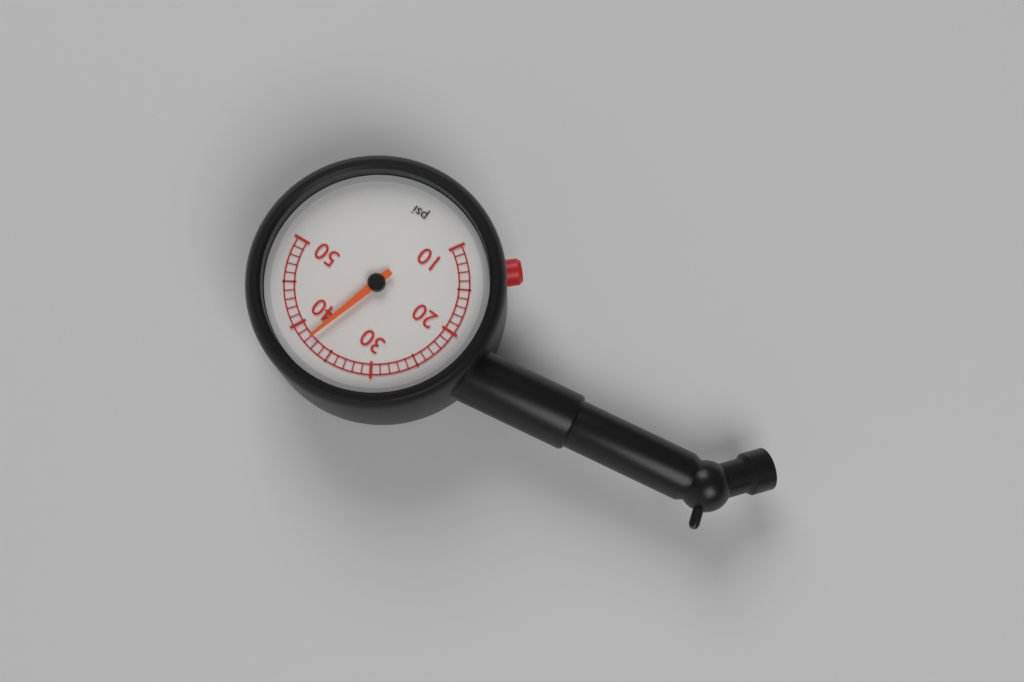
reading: 38 psi
